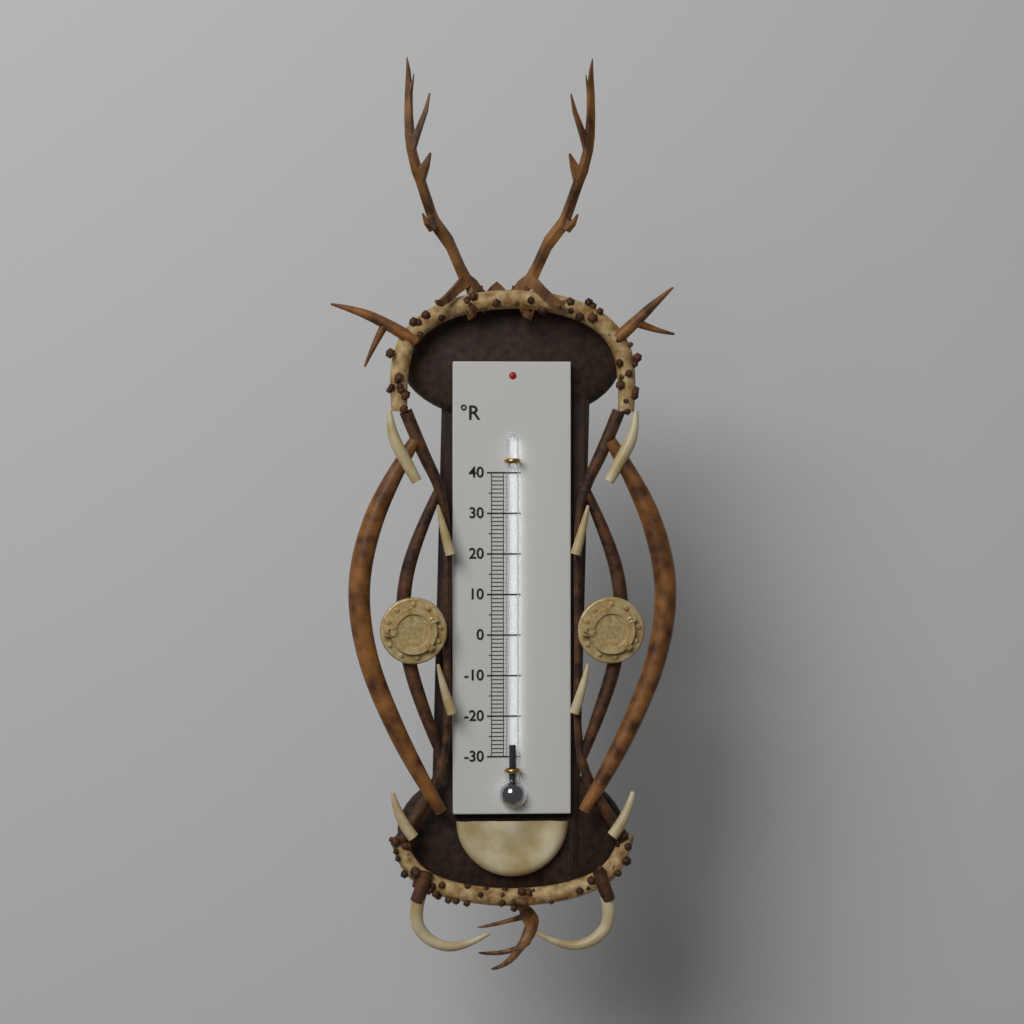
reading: -27 °R
